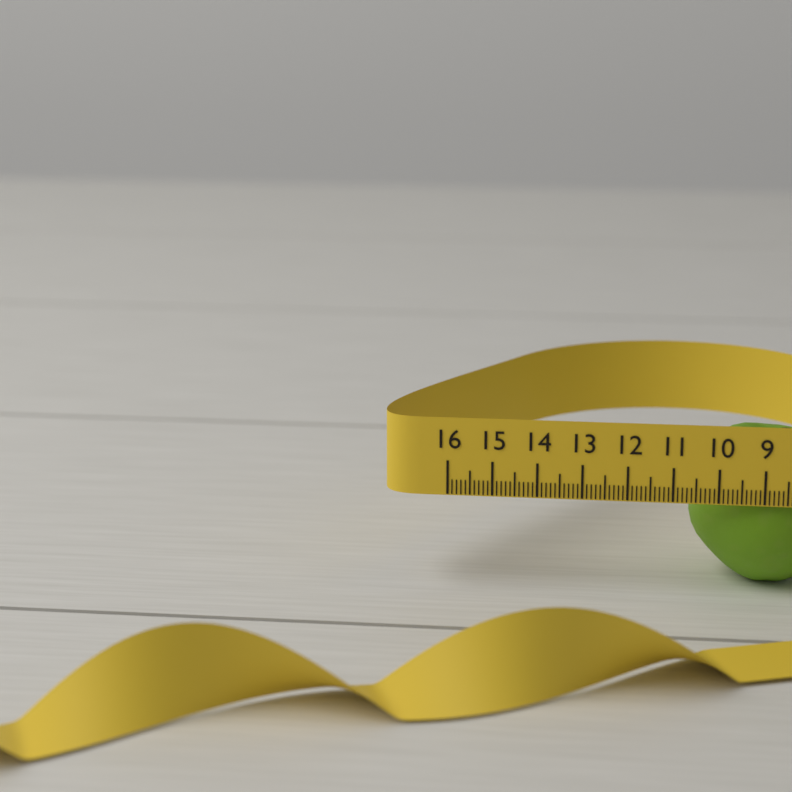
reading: 10.6 (no unit)
